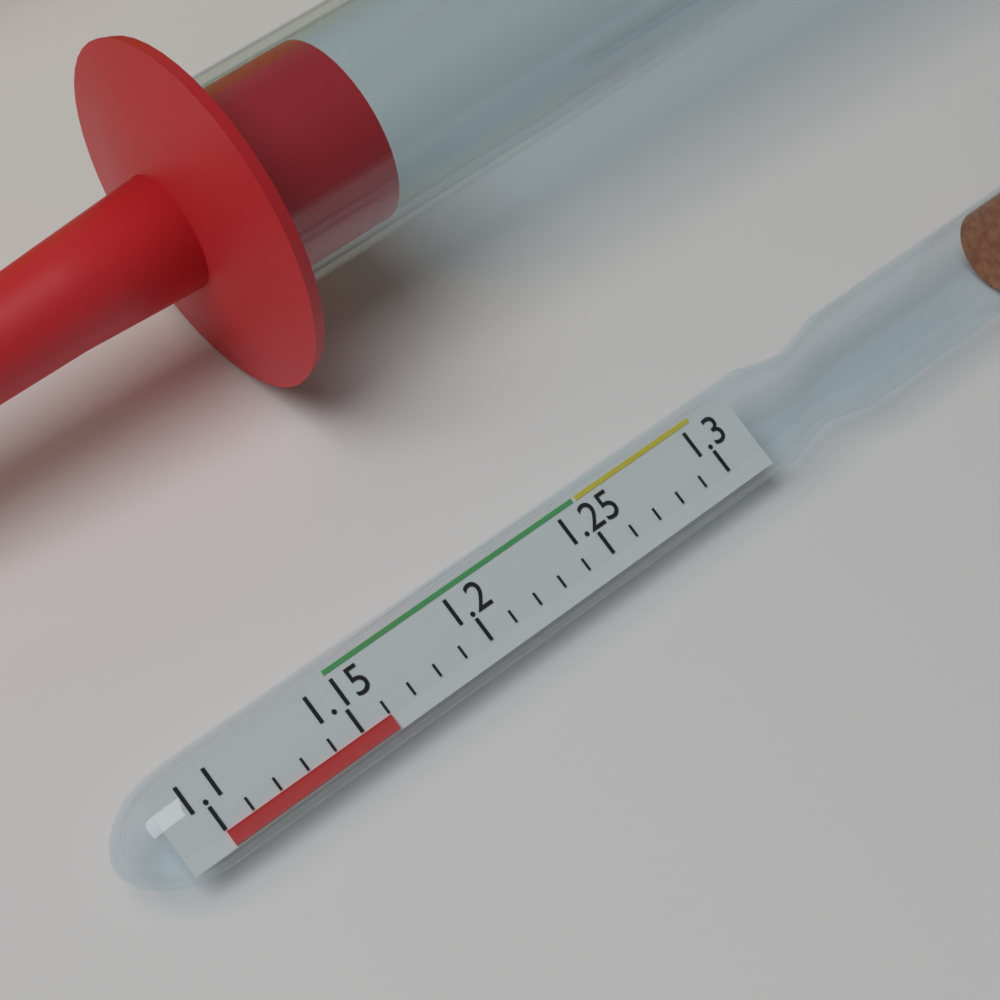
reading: 1.16 (no unit)
